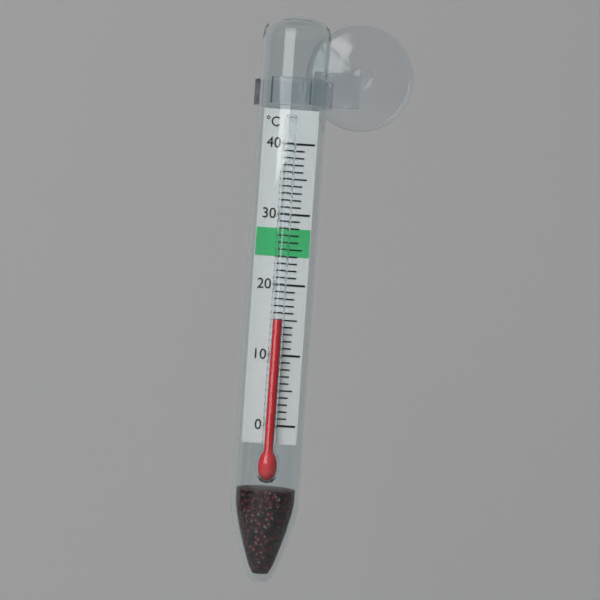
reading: 15 °C
